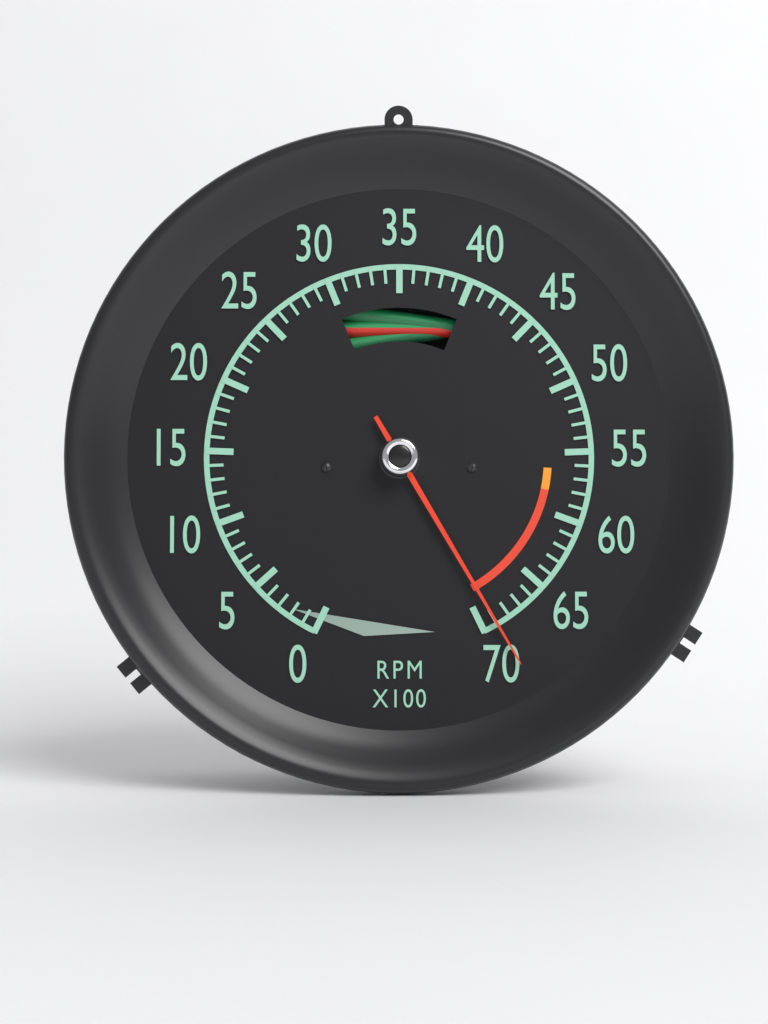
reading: 69 RPM x100
